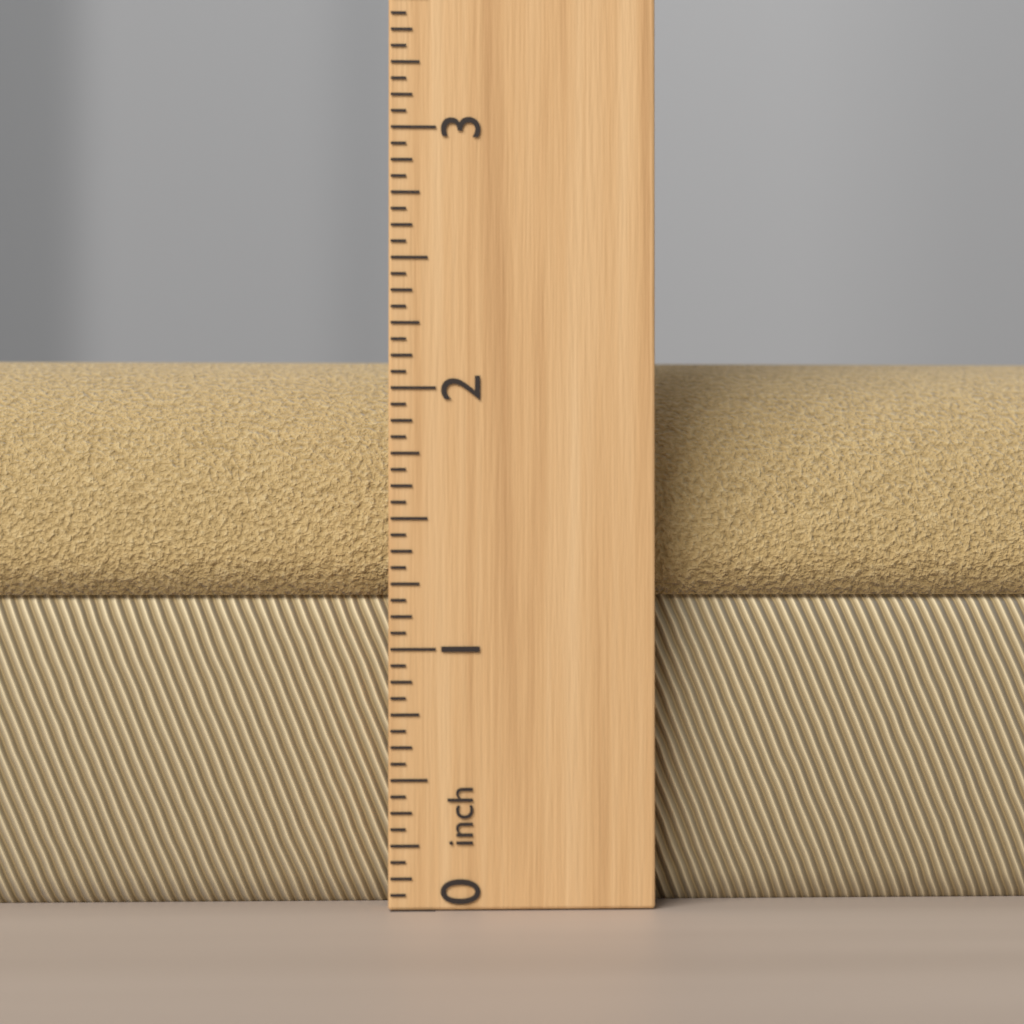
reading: 2.1875 inch
